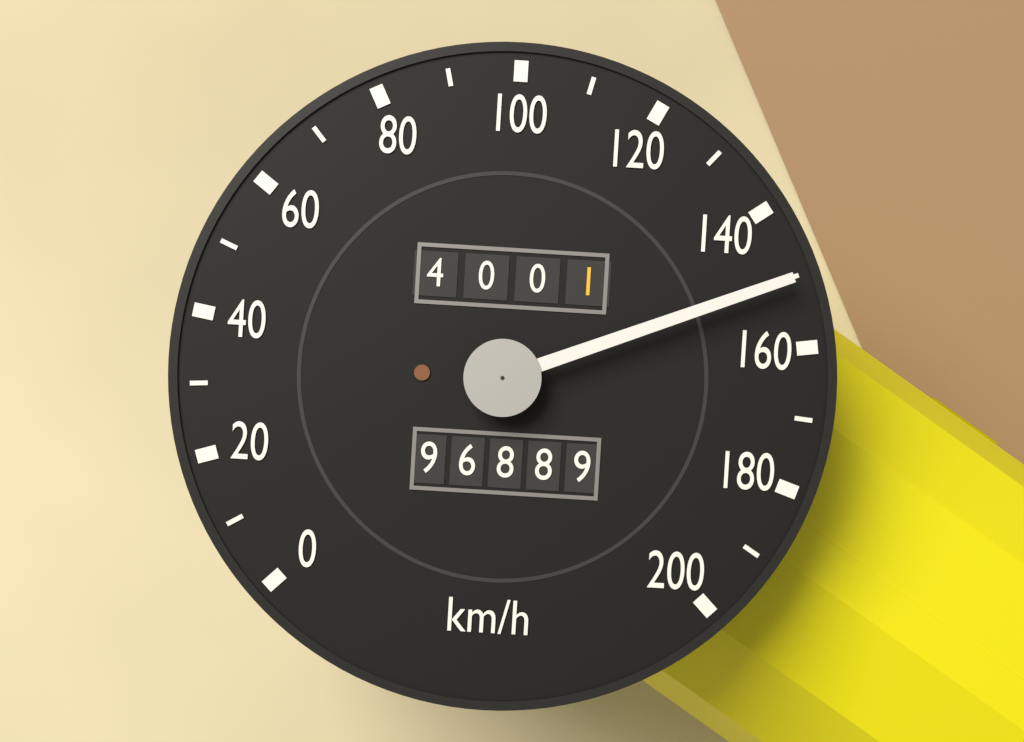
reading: 150 km/h
